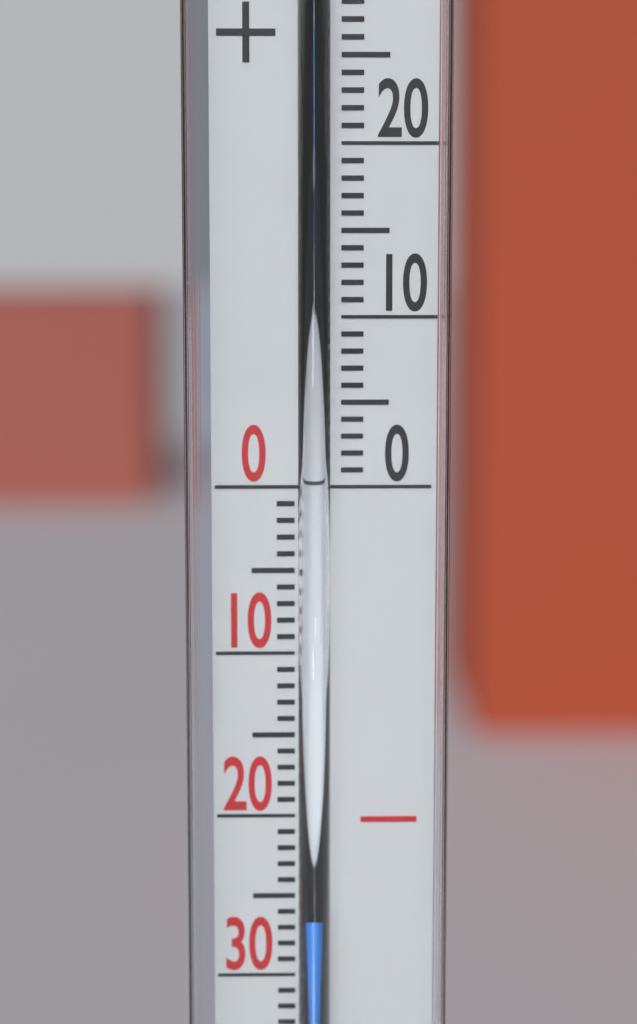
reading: -26 °C
